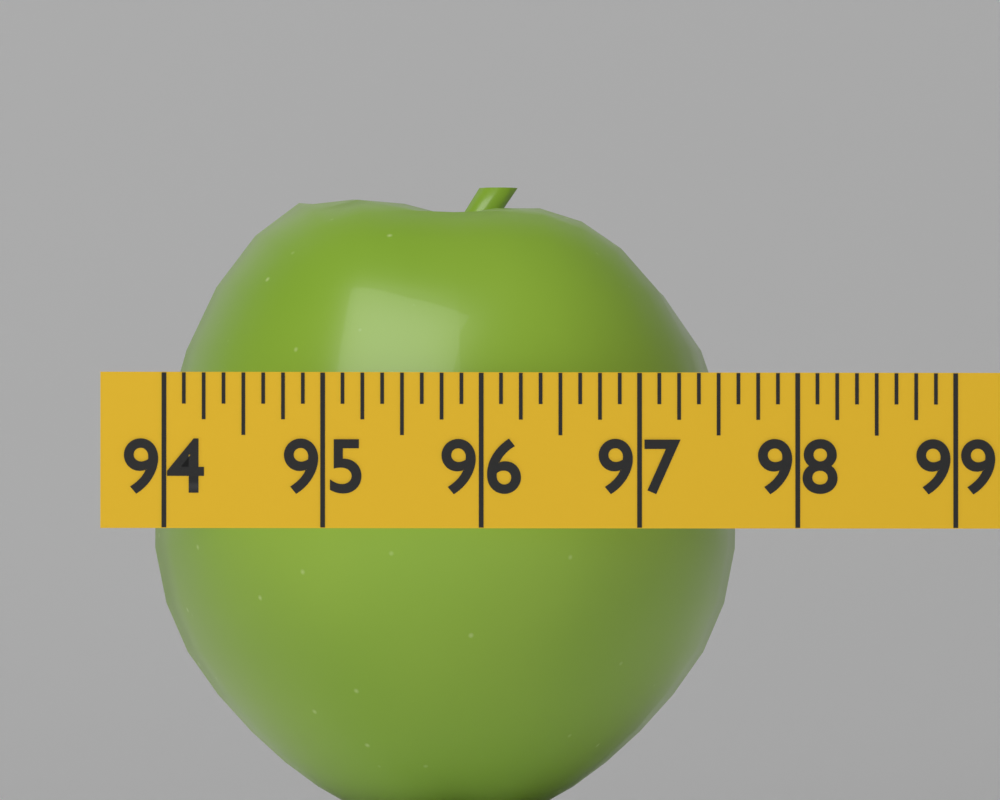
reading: 97.750 (no unit)
